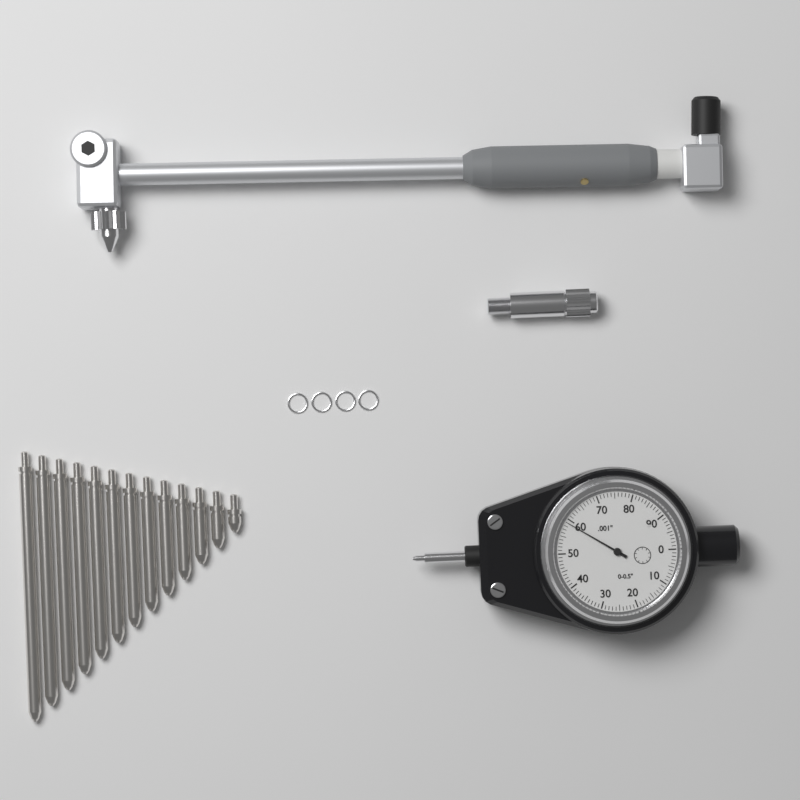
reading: 0.059 in
